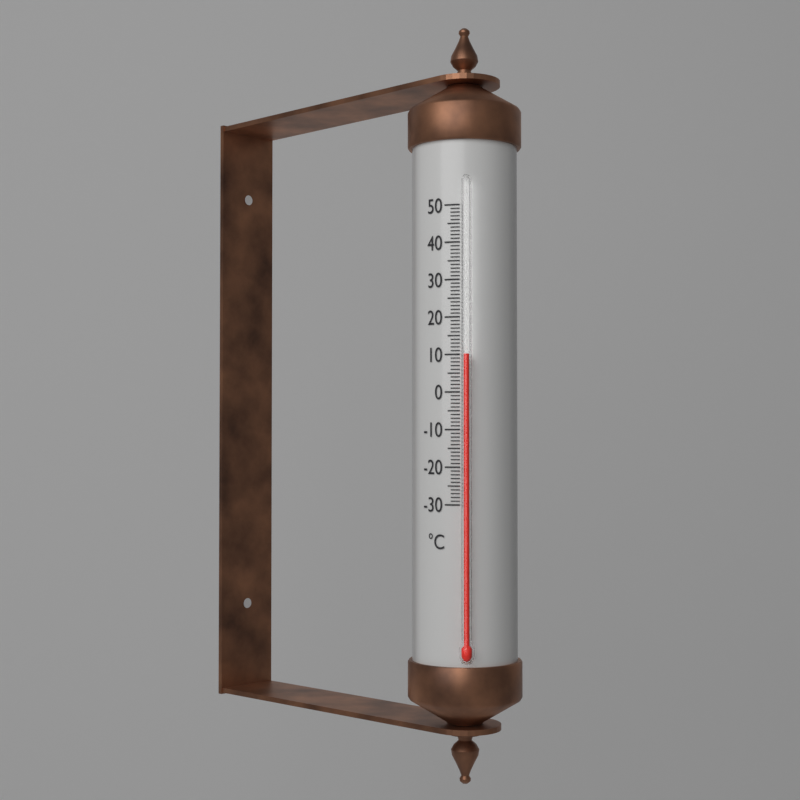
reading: 10 °C
